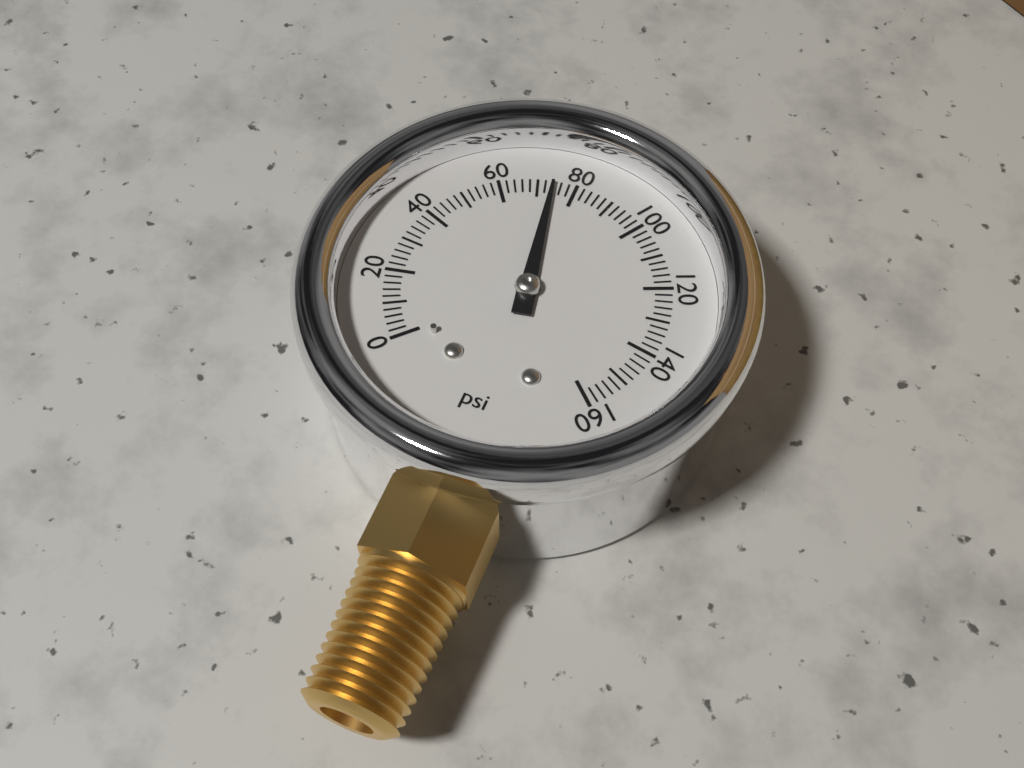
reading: 74 psi
